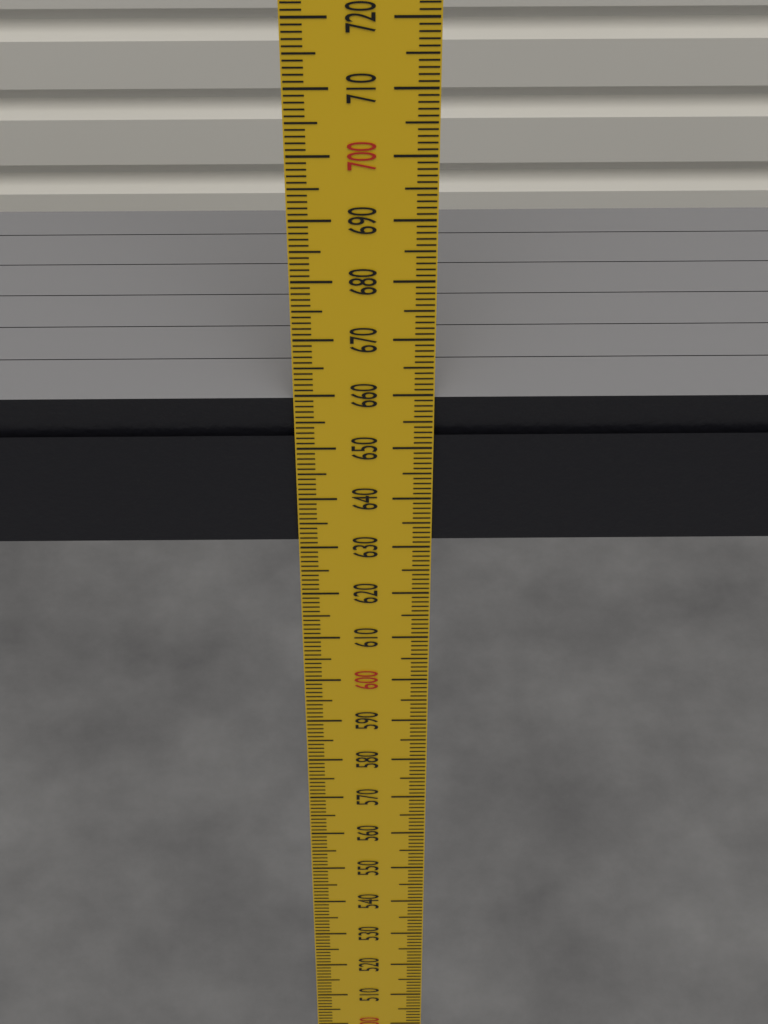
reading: 659 mm
